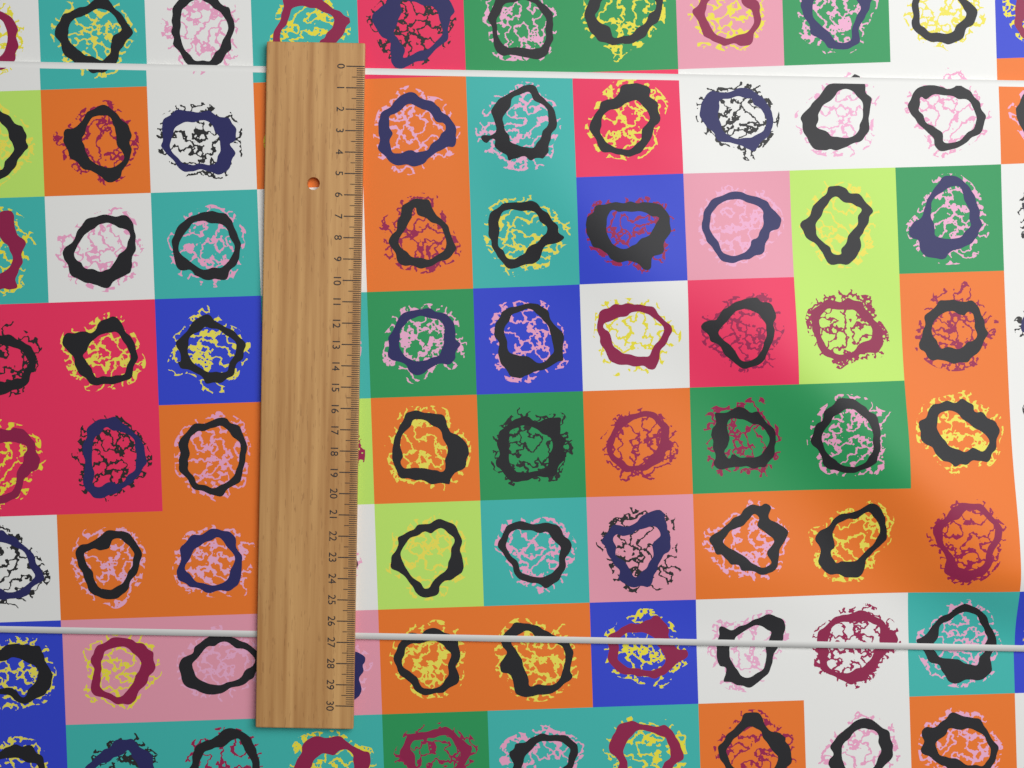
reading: 26.9 (no unit)
